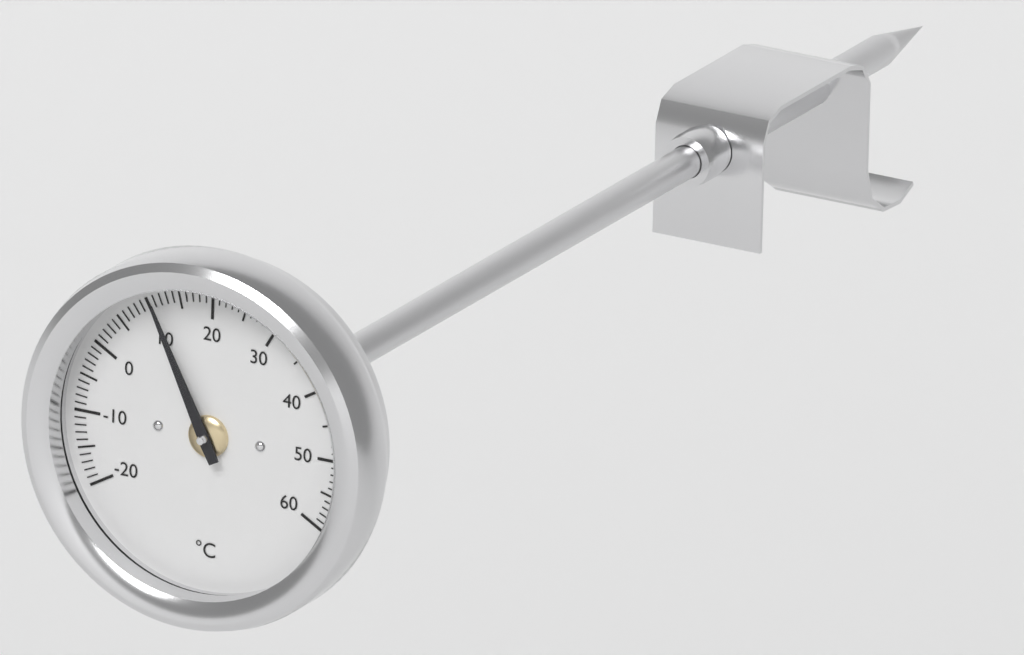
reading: 11 °C
